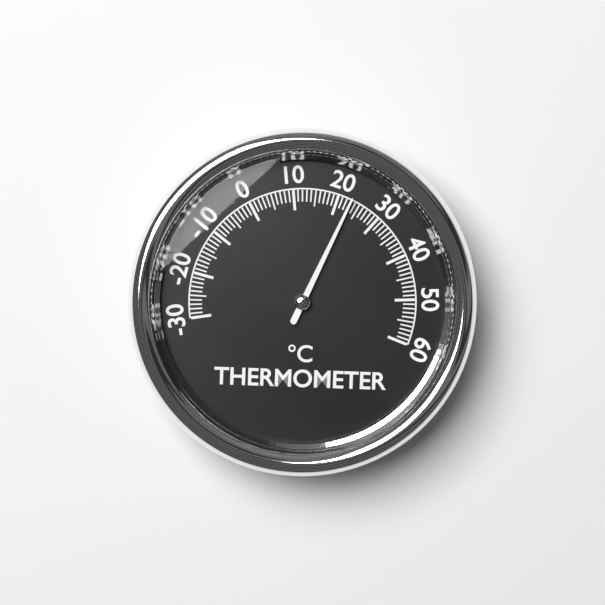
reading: 23 °C
